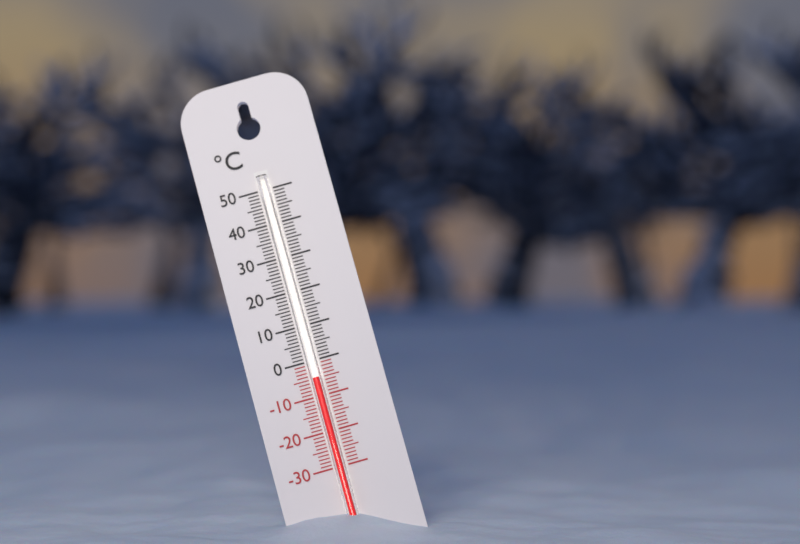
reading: -5 °C
